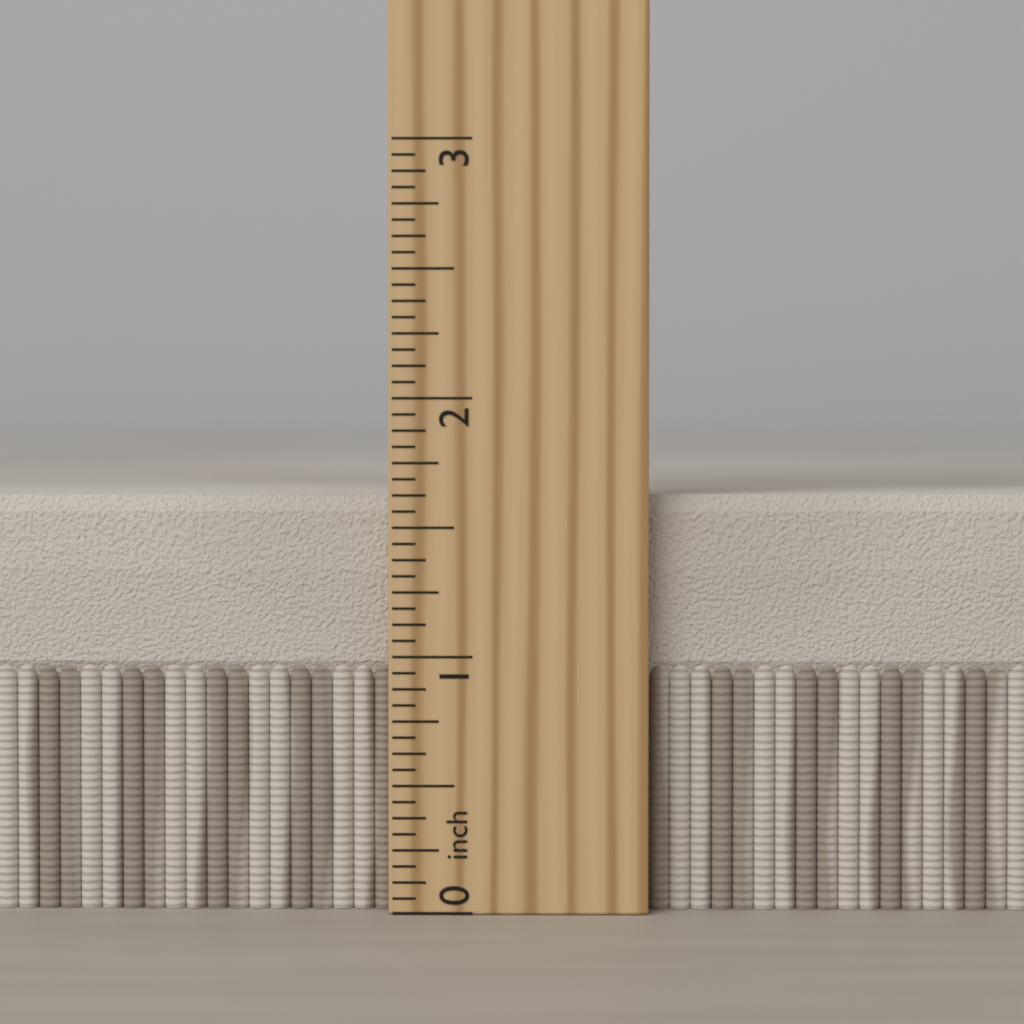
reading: 1.6250 inch
